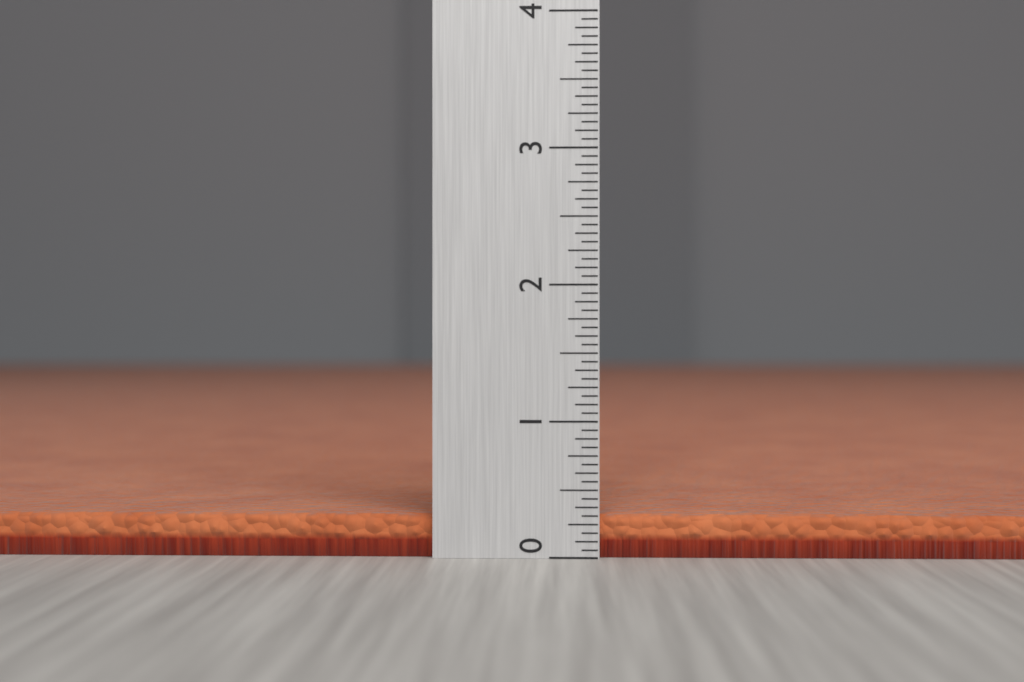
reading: 0.3125 (no unit)
